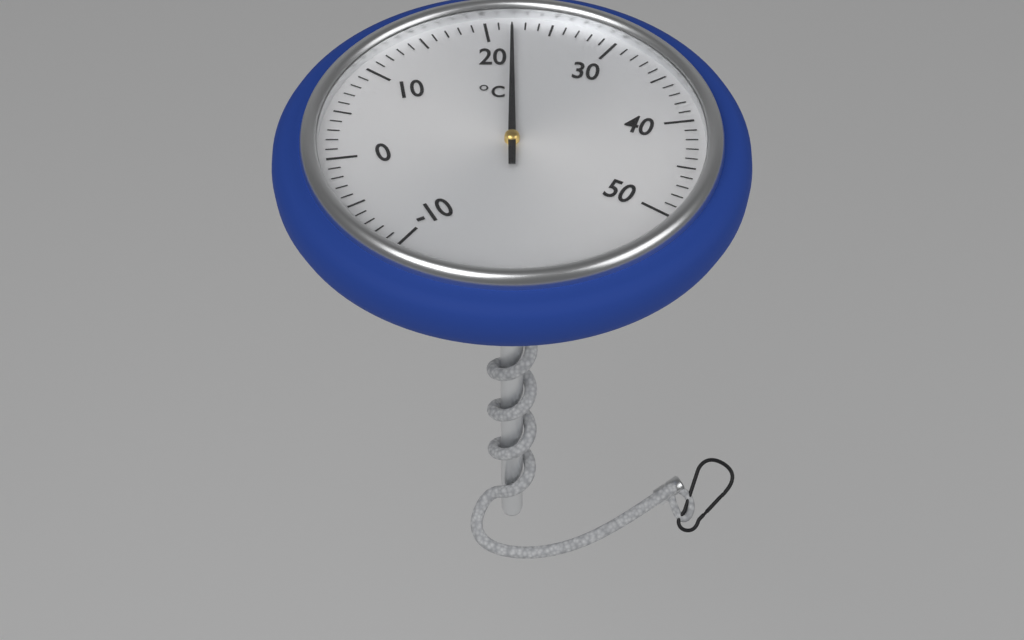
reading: 22 °C
